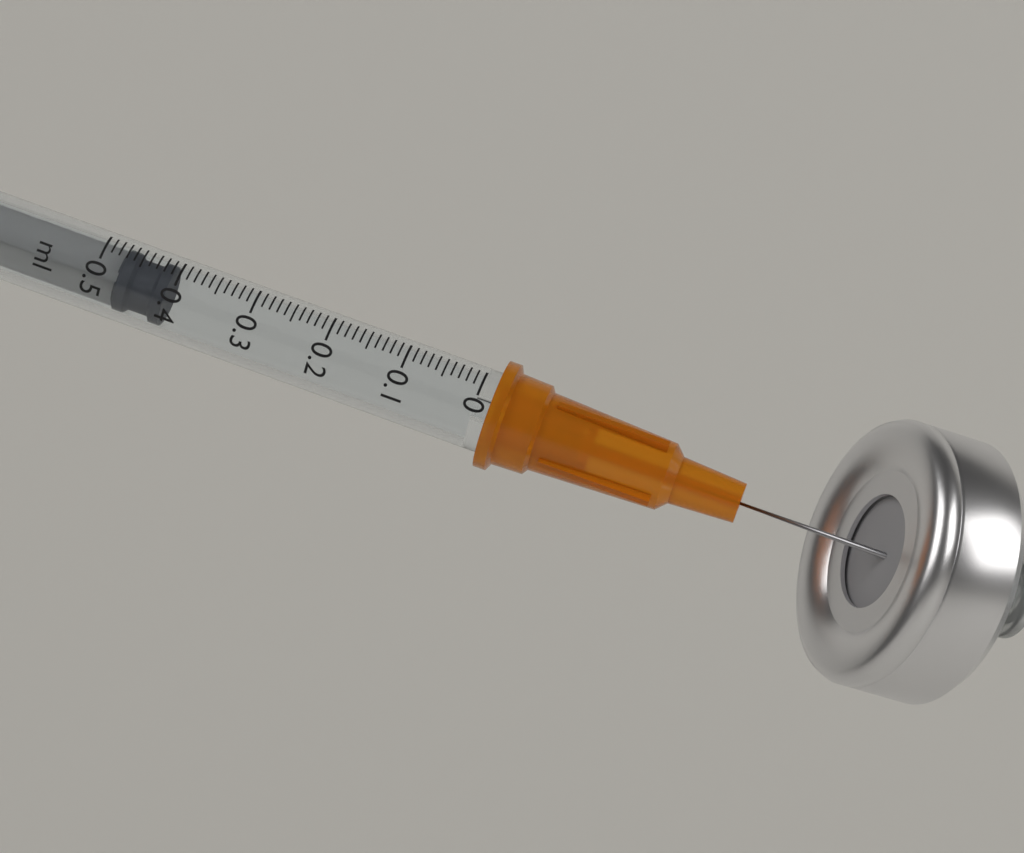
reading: 0.41 ml
